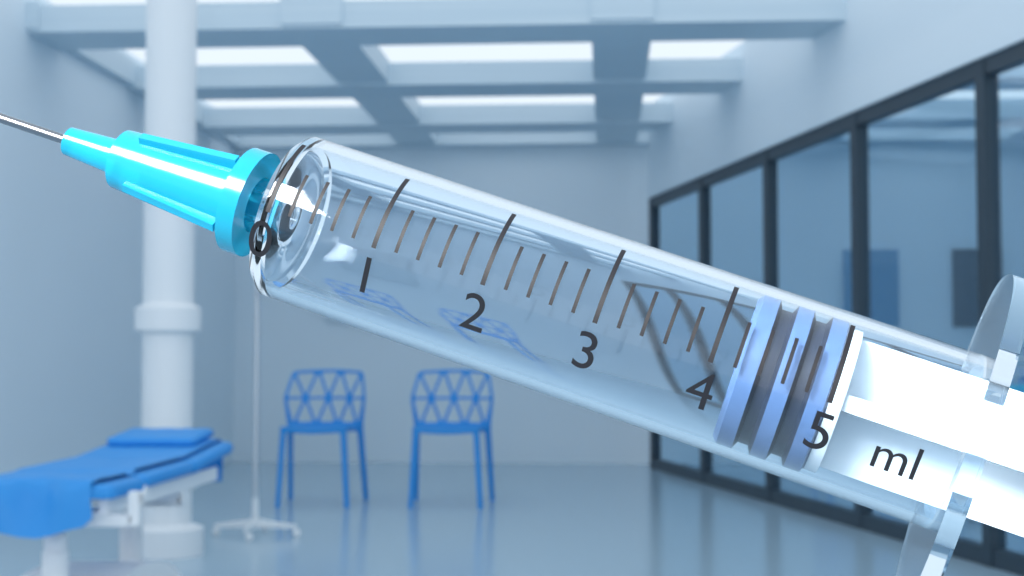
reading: 4.2 ml
